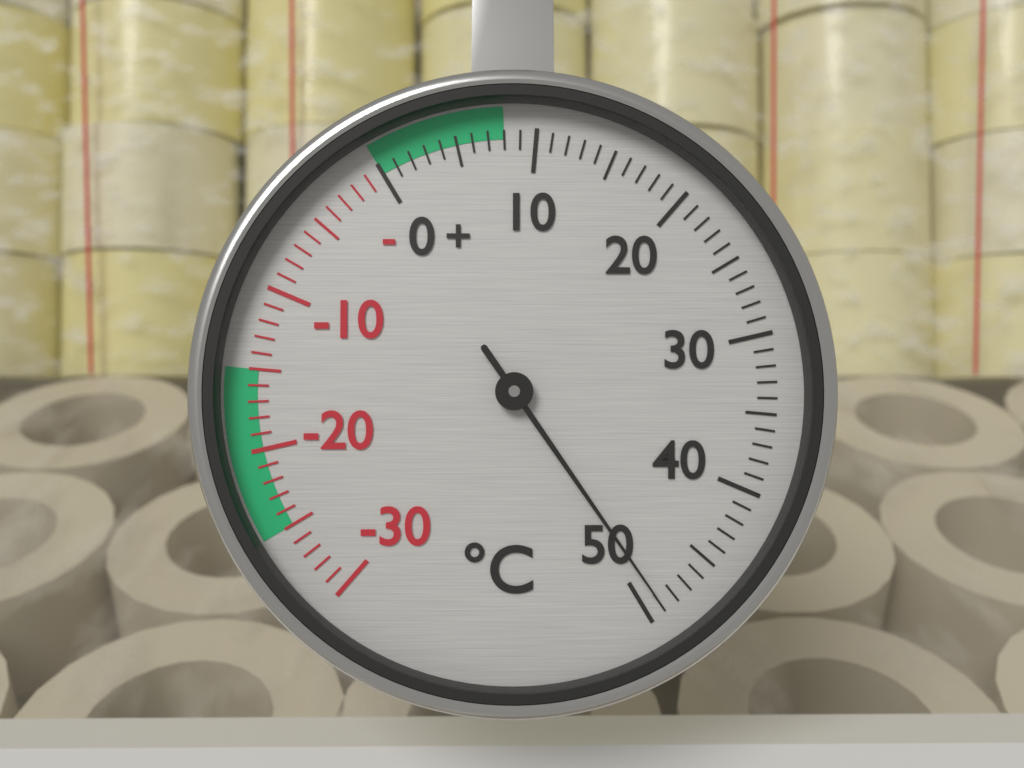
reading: 49 °C
